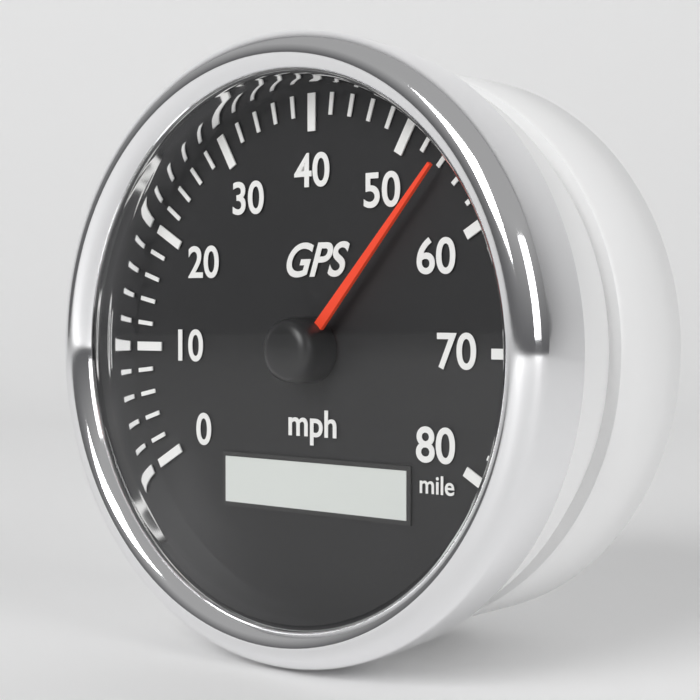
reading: 54 mph
